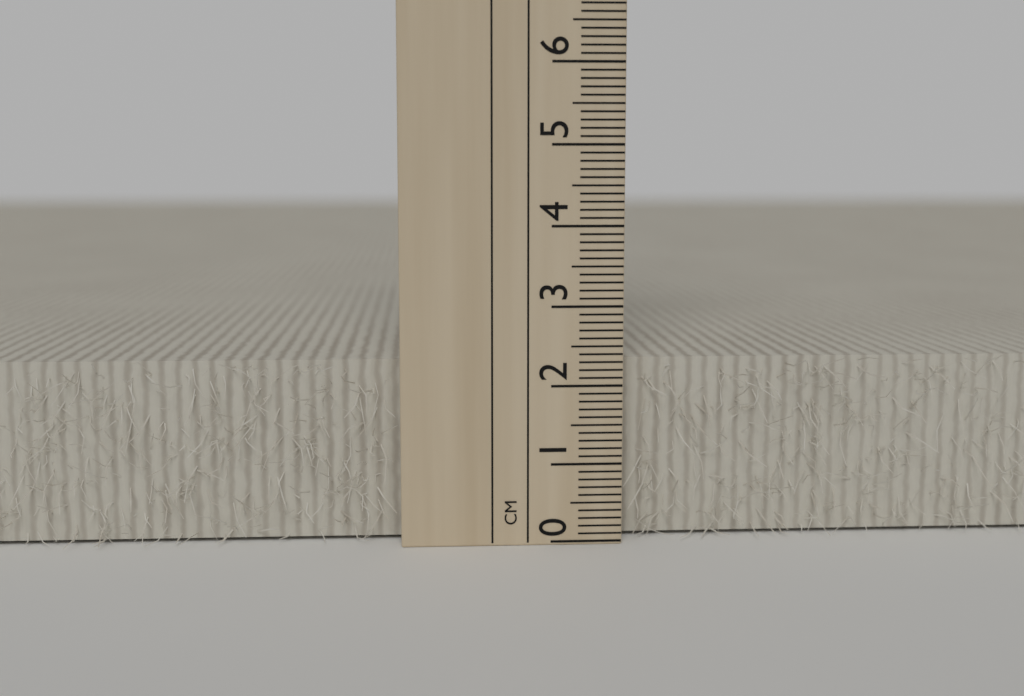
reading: 2.3 cm
